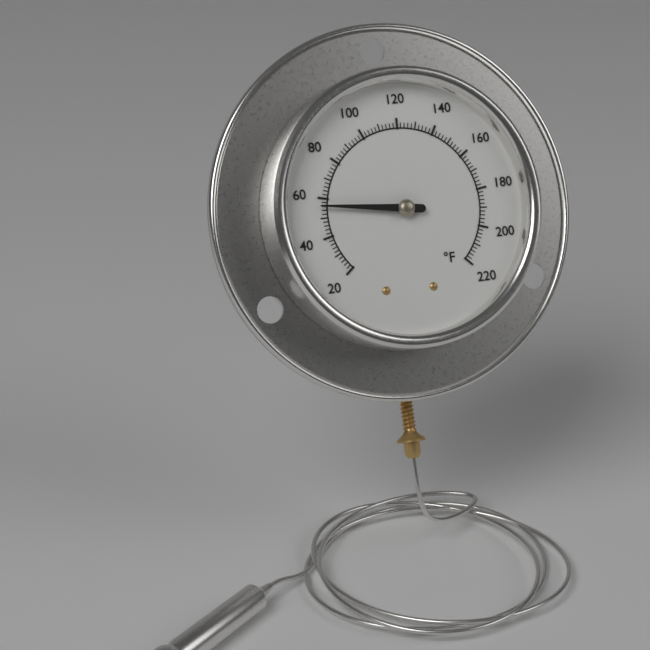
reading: 56 °F
